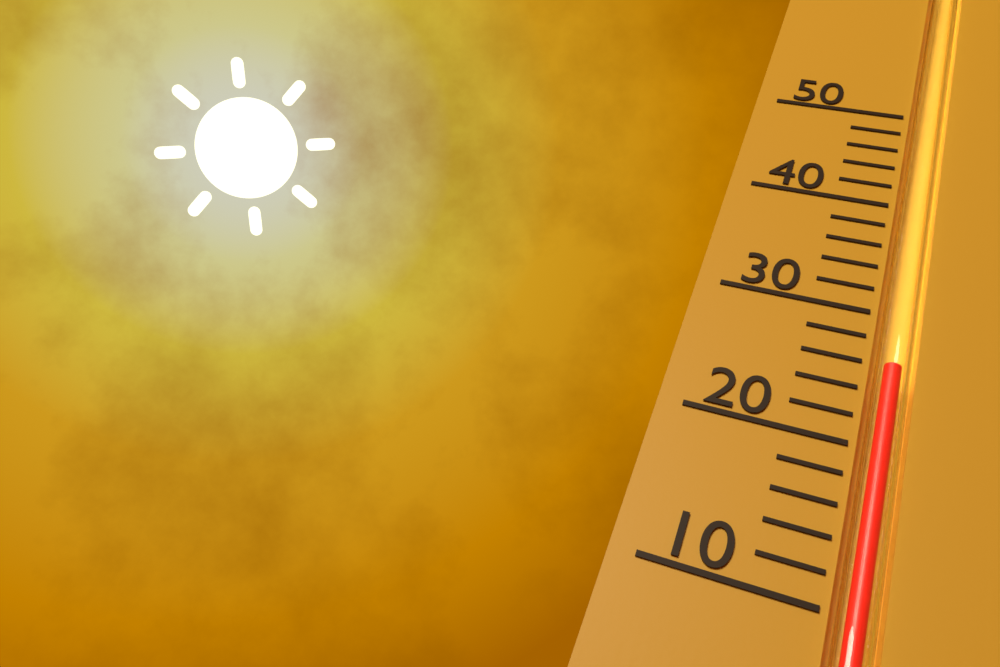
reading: 26 (no unit)
